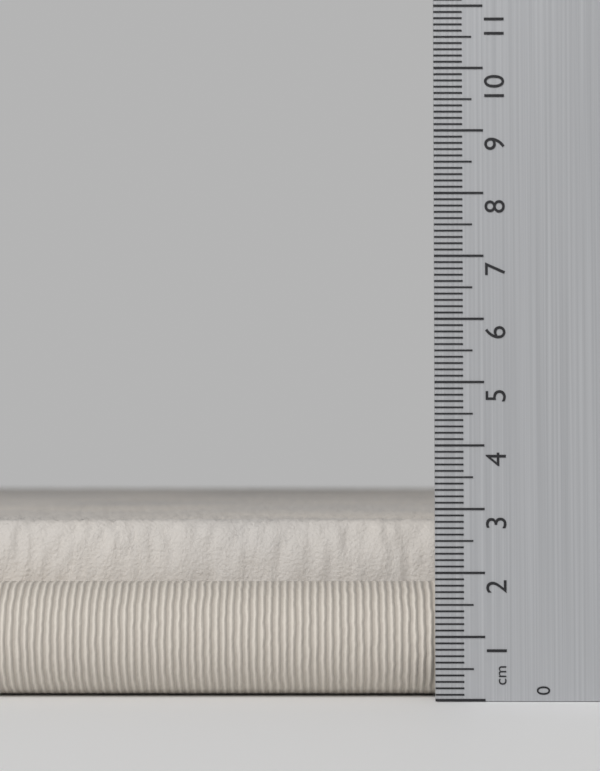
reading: 2.8 cm
